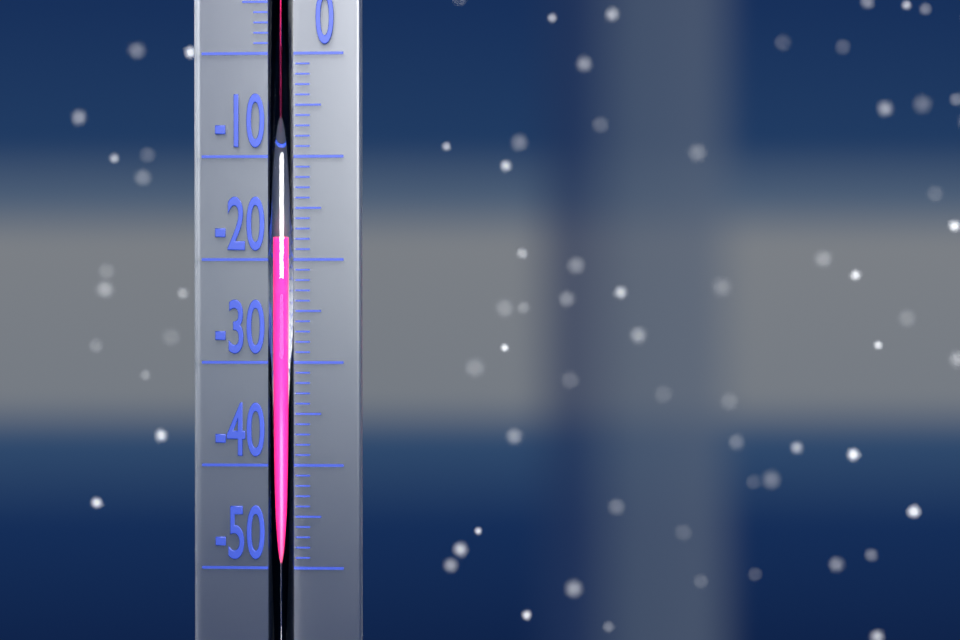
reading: -18 °C
